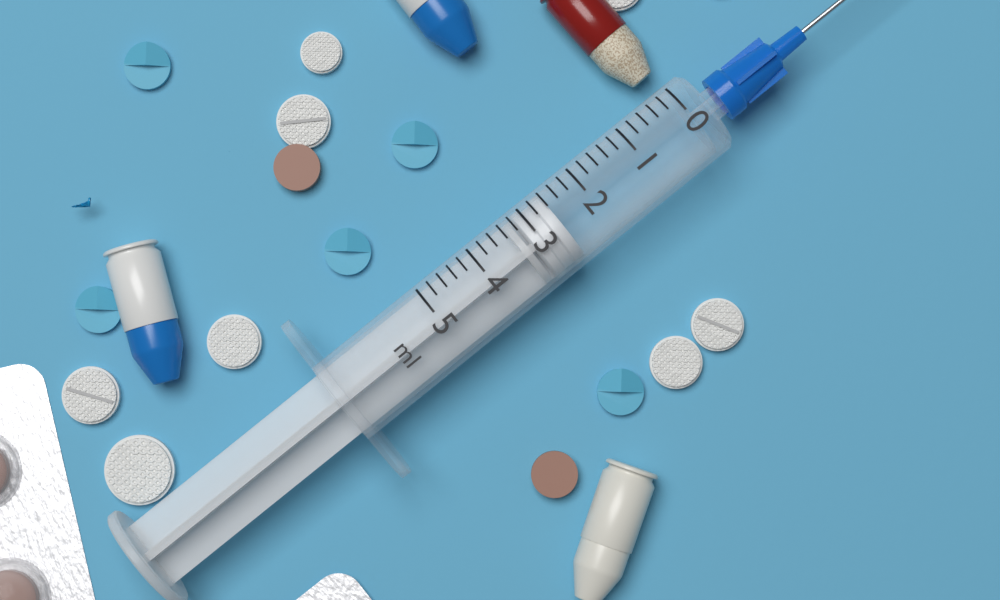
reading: 2.6 ml
